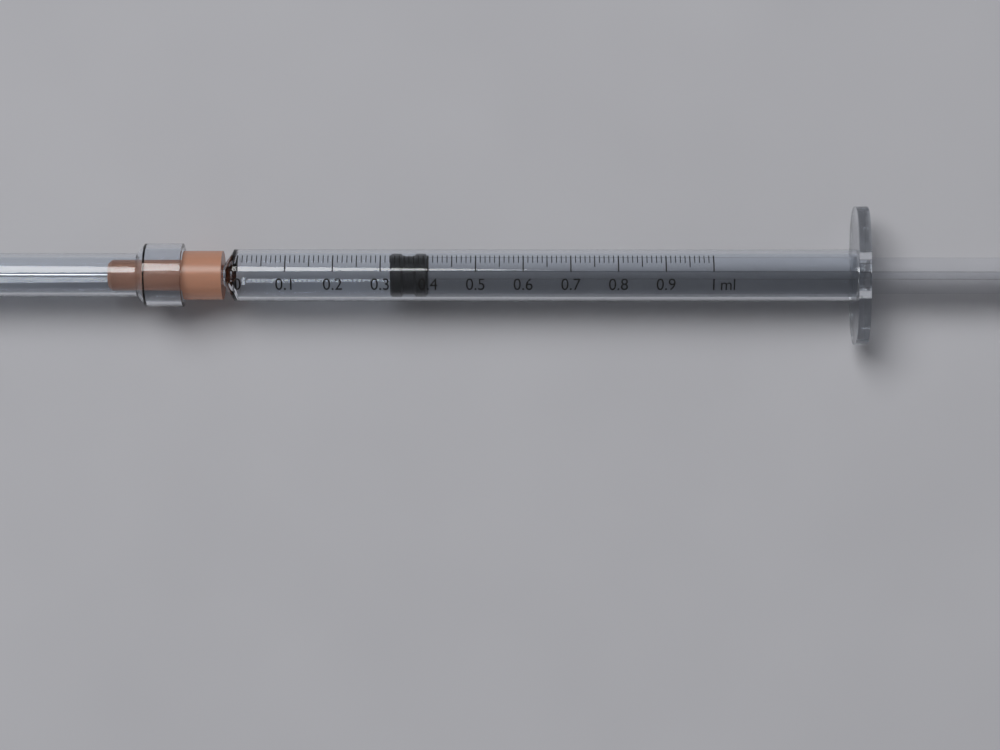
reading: 0.32 ml
